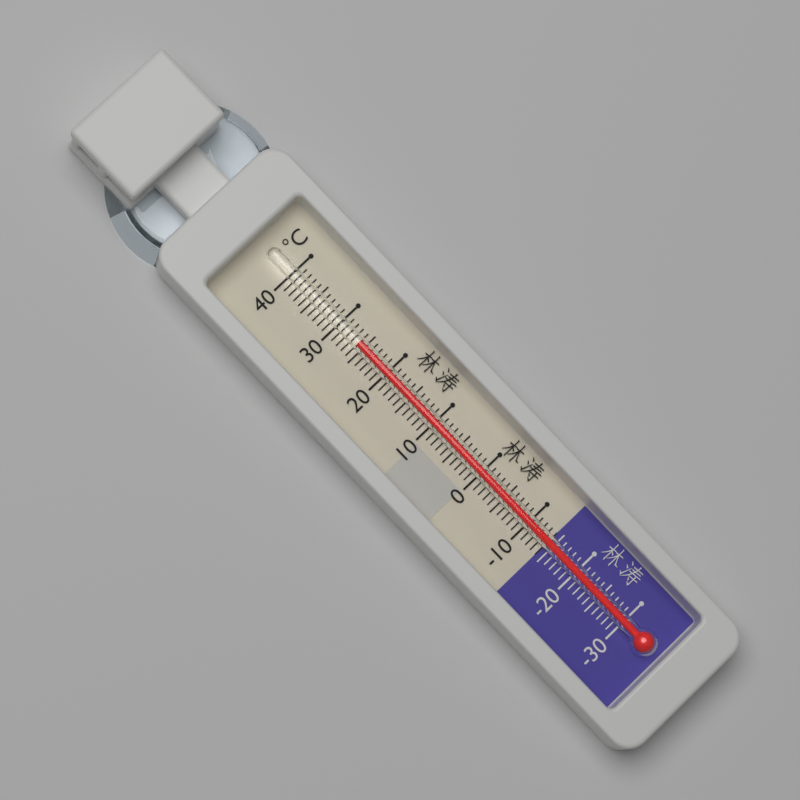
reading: 26 °C
